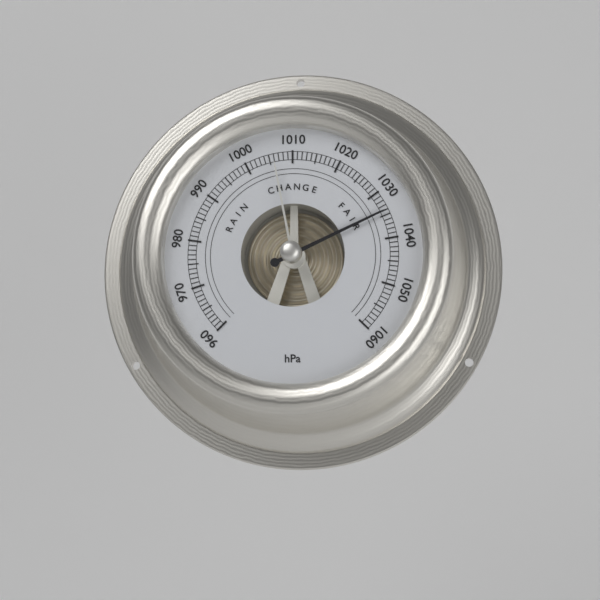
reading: 1034 hPa
